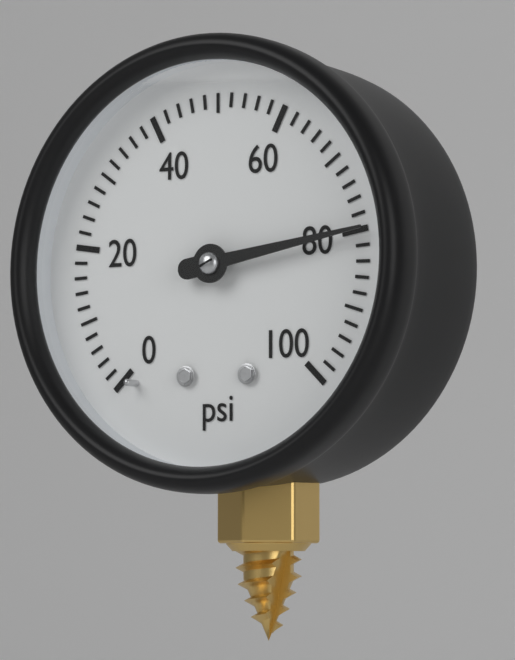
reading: 80 psi
